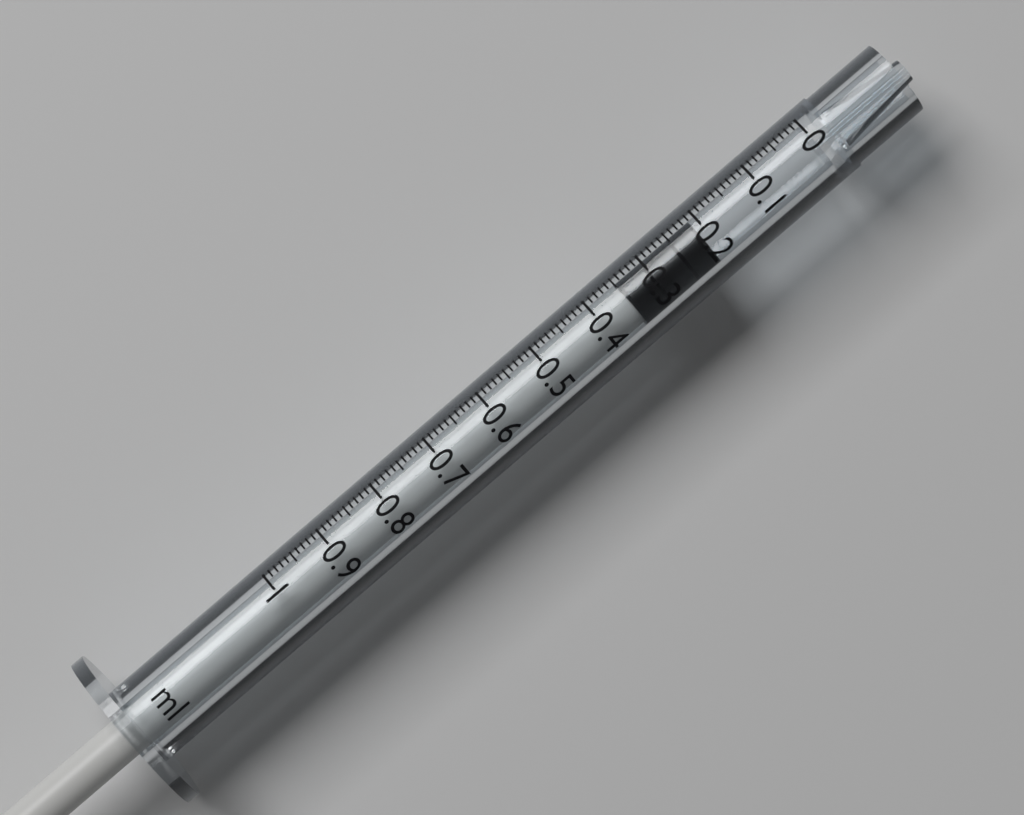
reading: 0.21 ml
